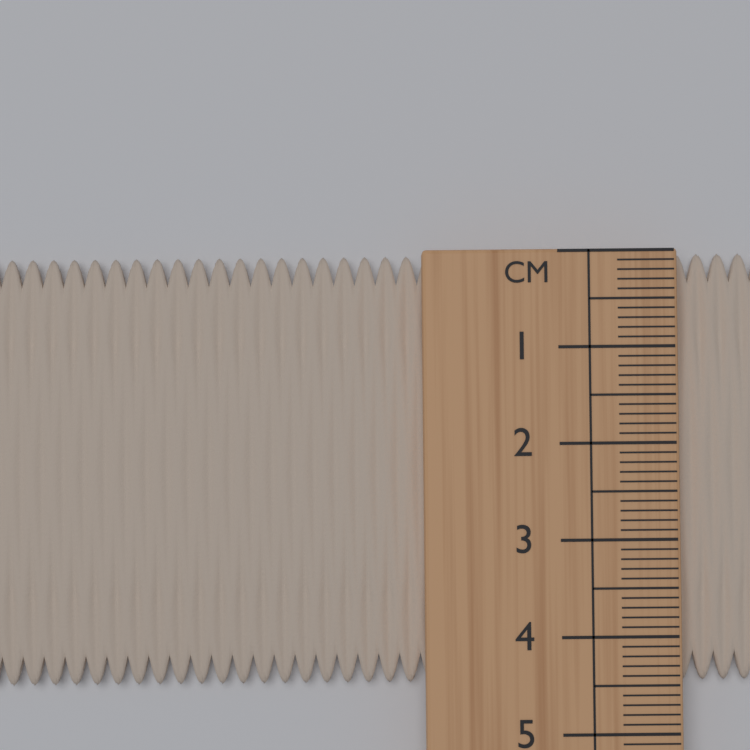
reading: 4.5 cm
